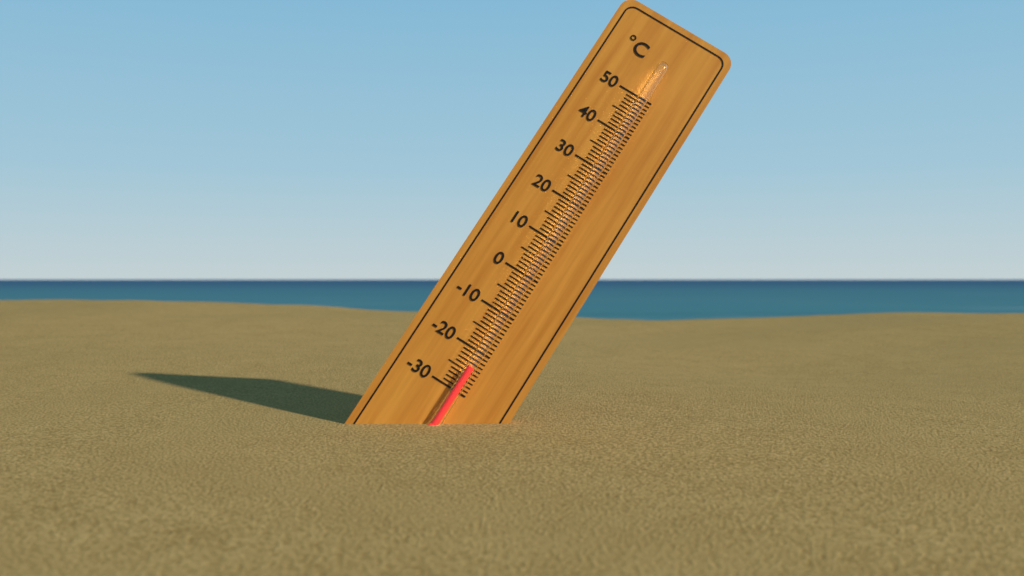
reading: -24 °C
